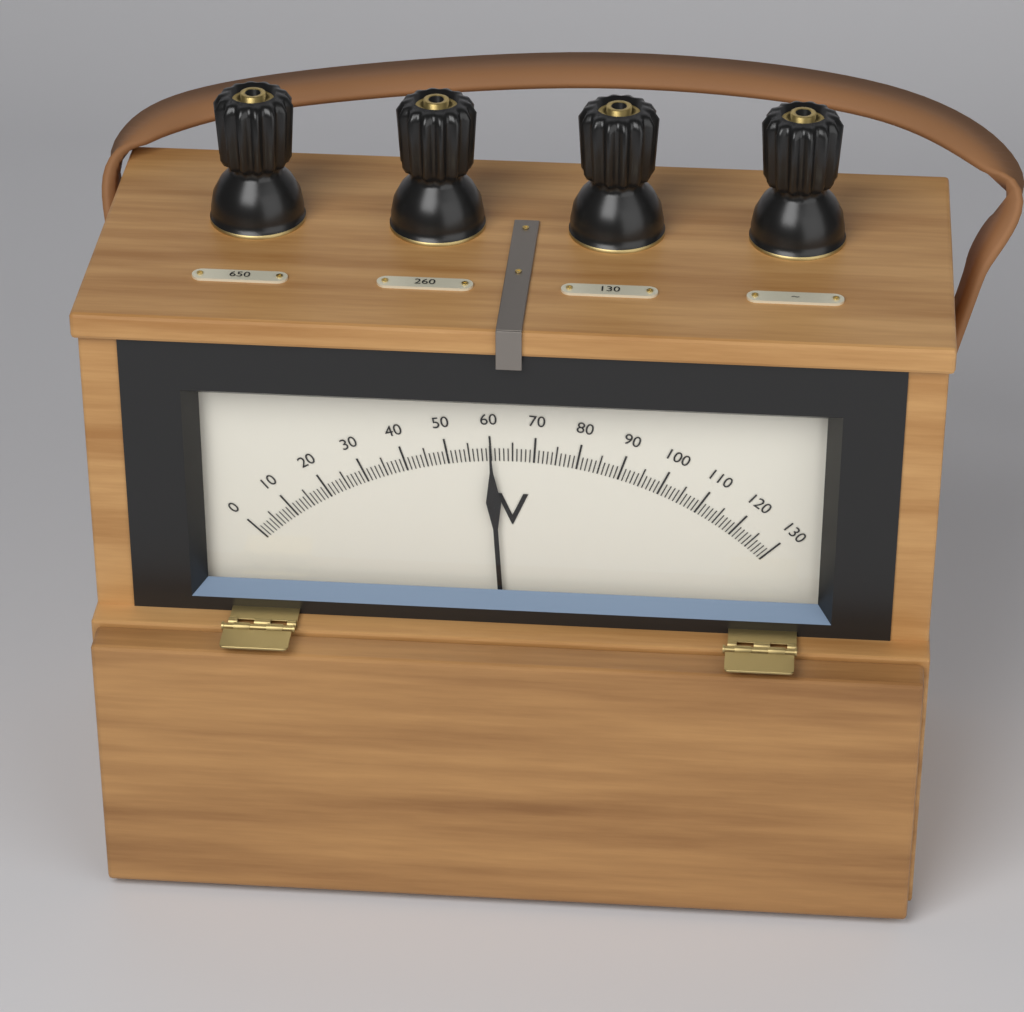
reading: 60 V
